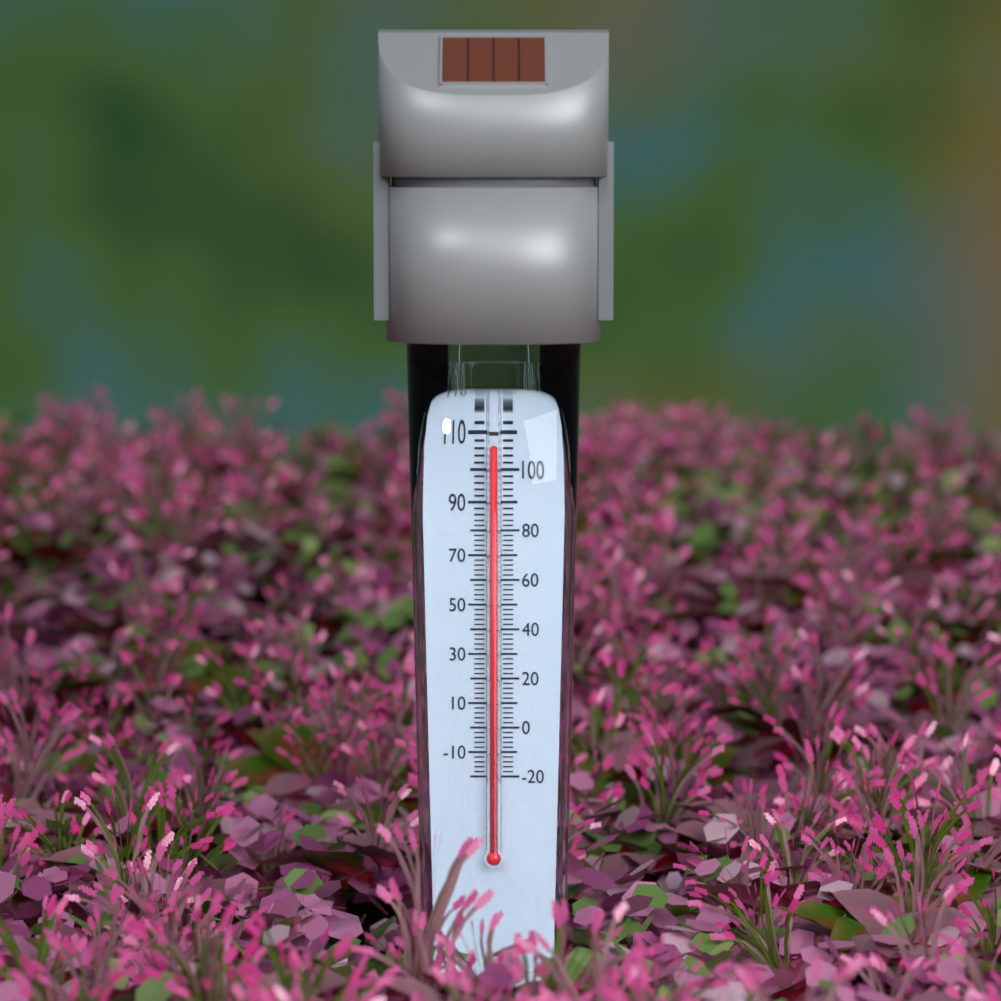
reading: 108 °F
